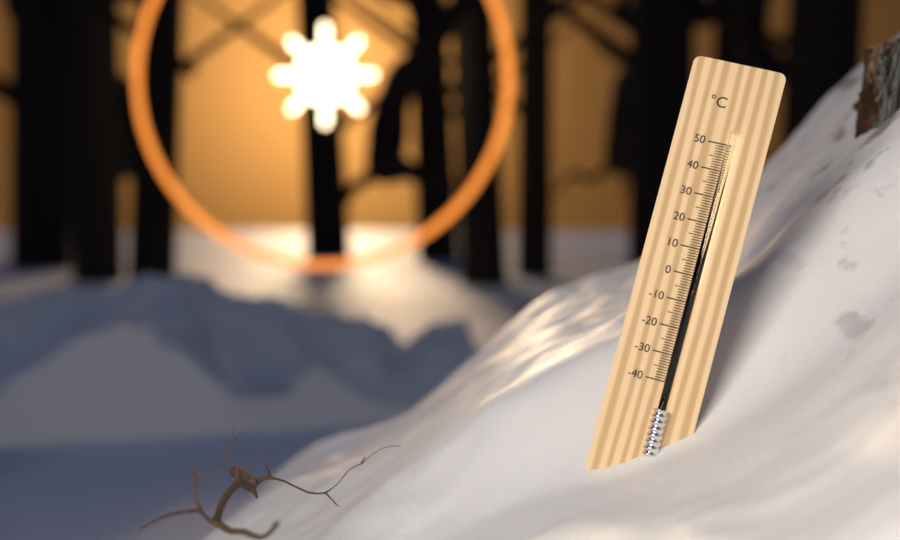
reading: -5 °C
